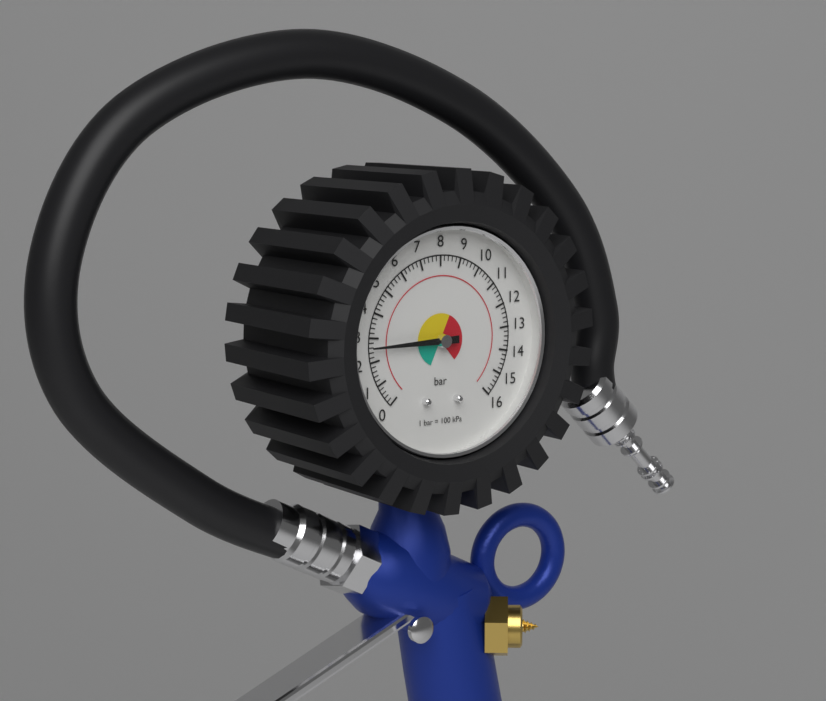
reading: 2.6 bar
